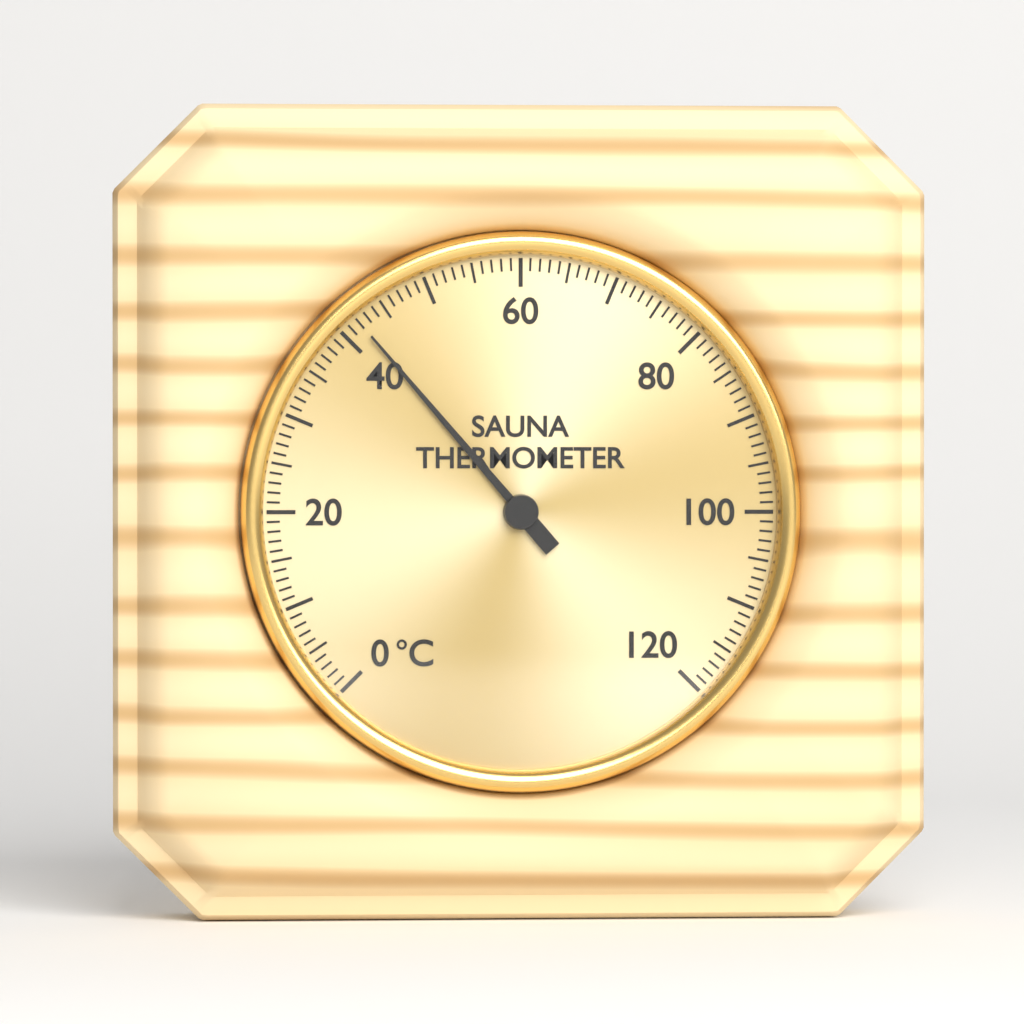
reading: 42 °C
